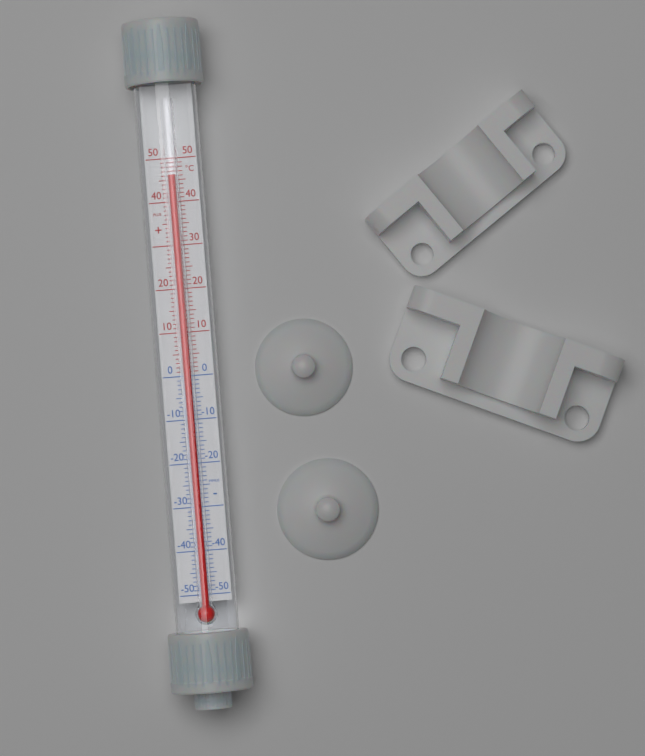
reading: 46 °C
